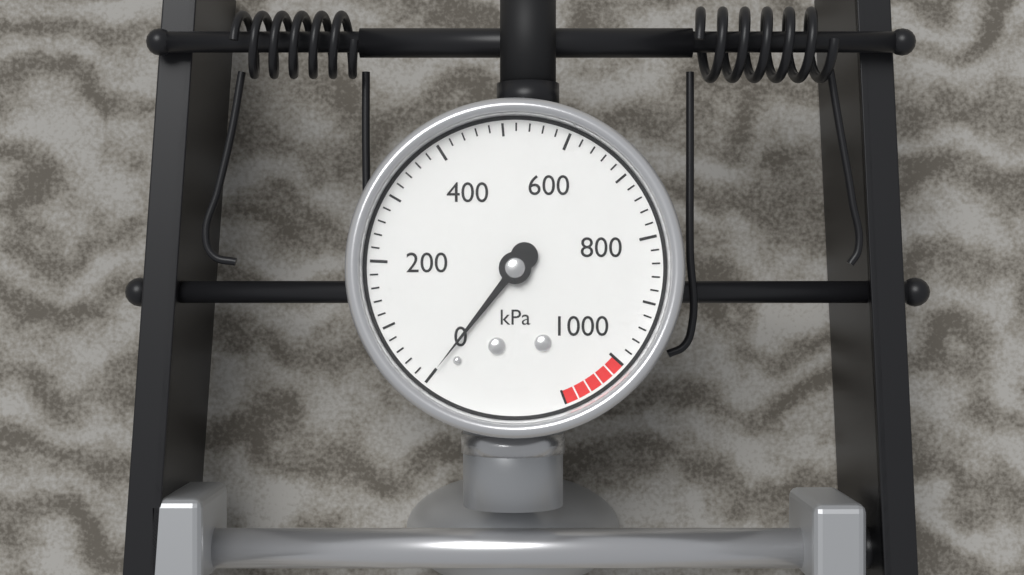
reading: 0 kPa
